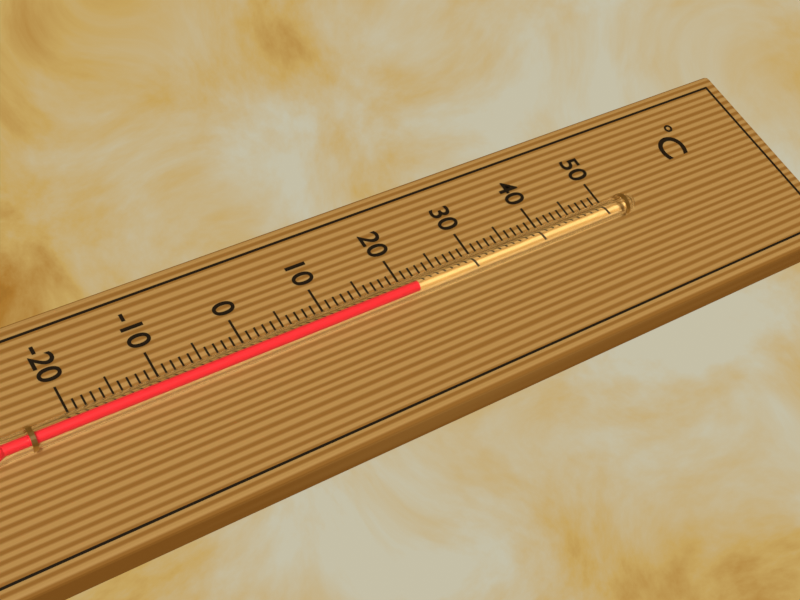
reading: 21 °C
